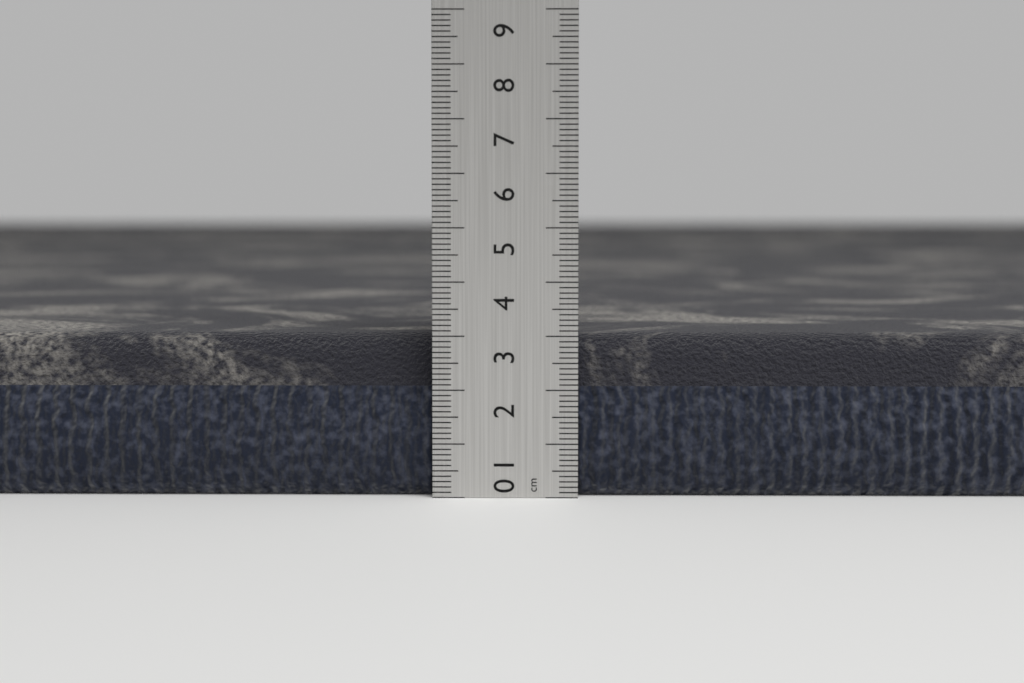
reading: 3.0 cm
